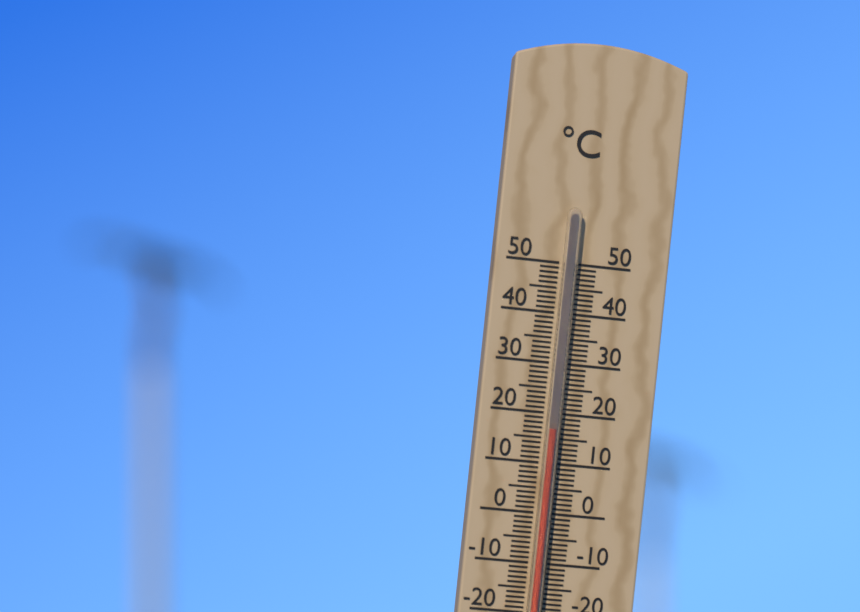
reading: 17 °C
